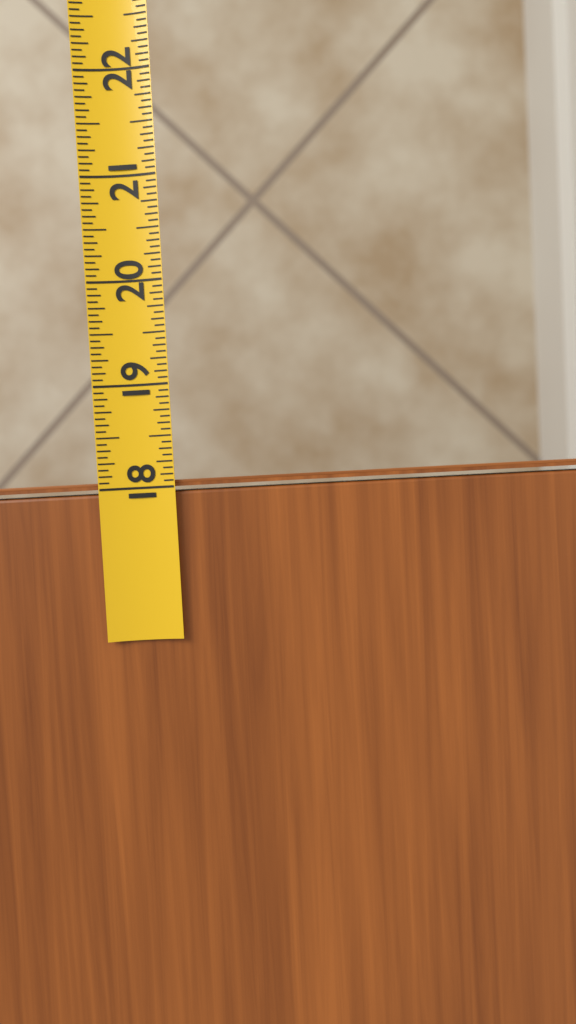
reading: 18.0625 (no unit)
